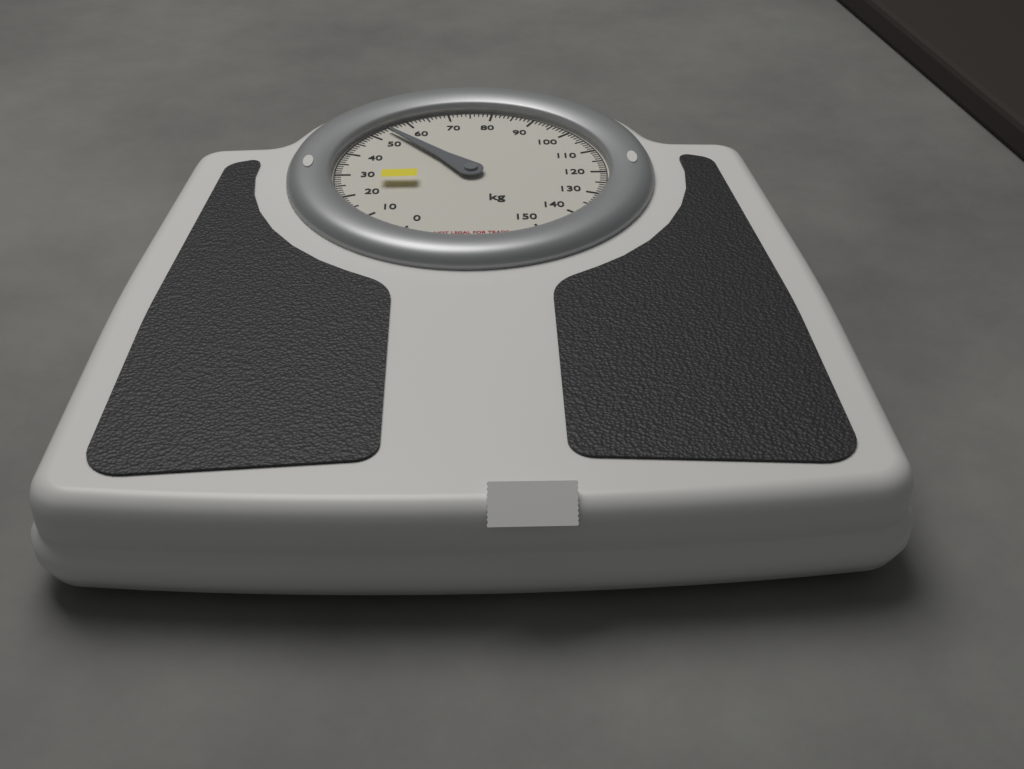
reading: 54 kg
